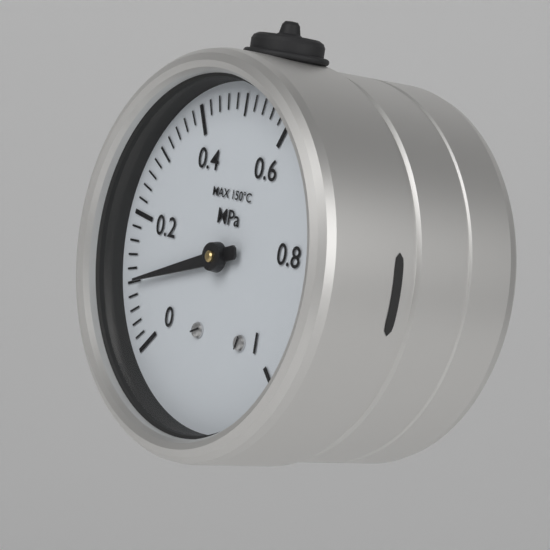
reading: 0.10 MPa
